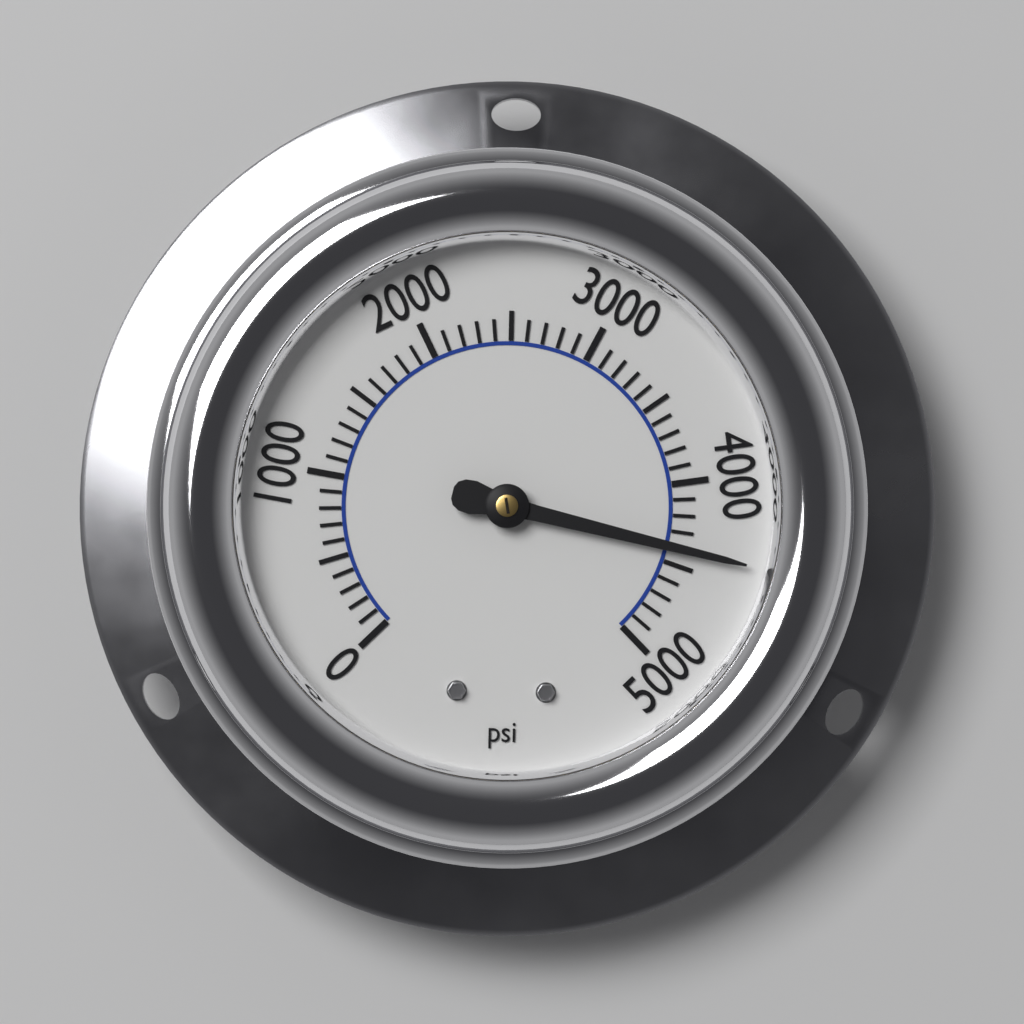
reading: 4400 psi
